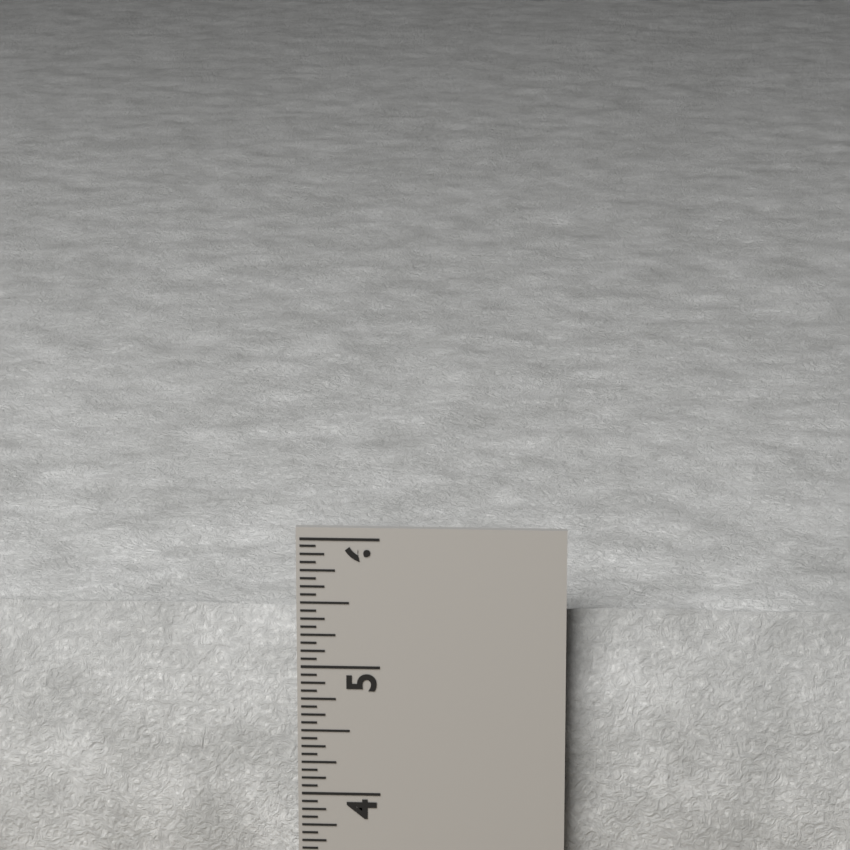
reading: 5.4375 in
